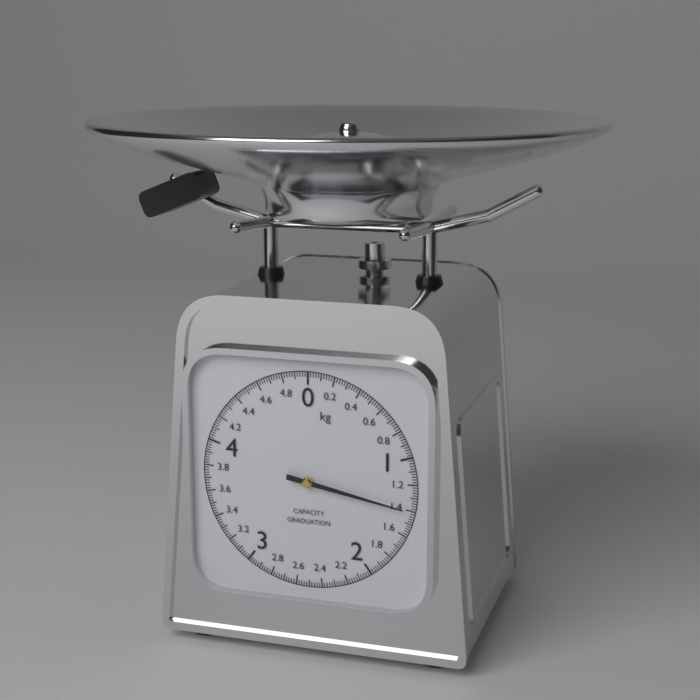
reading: 1.40 kg
